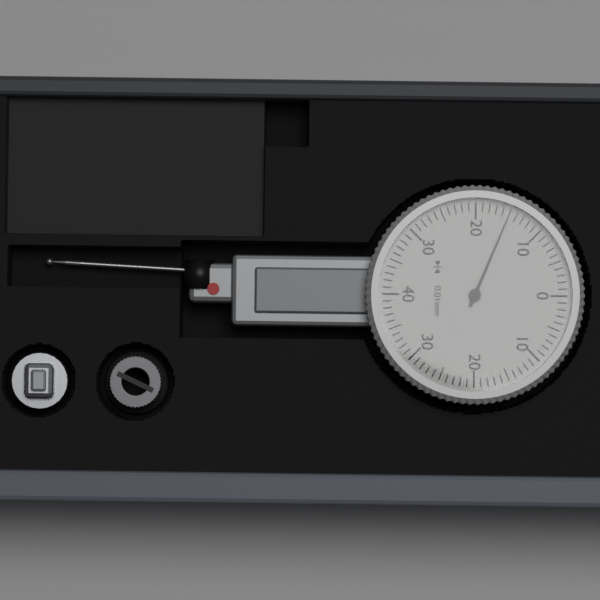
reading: 0.15 mm
